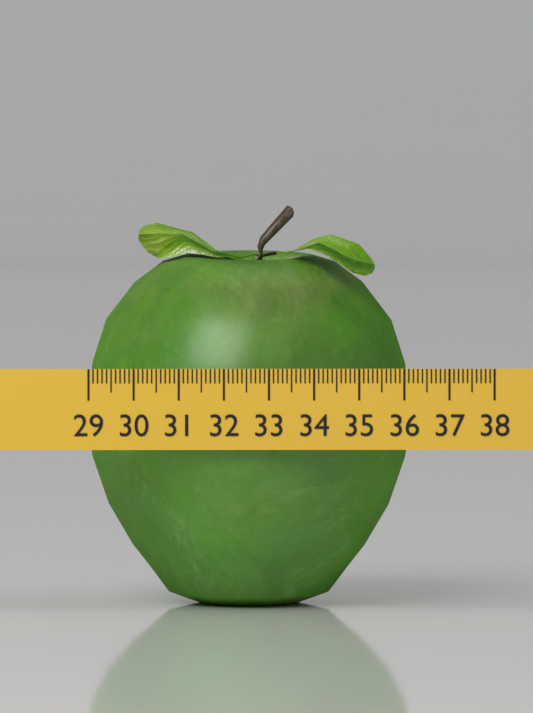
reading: 36.2 (no unit)
